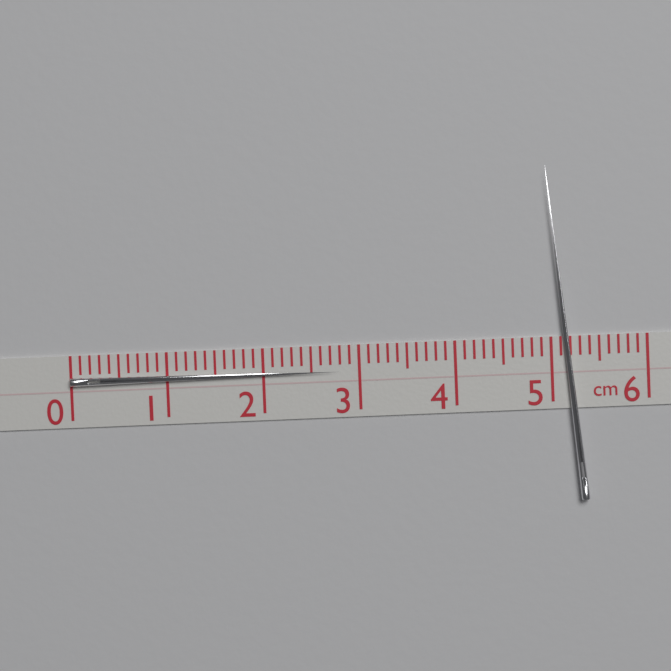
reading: 2.8 cm
